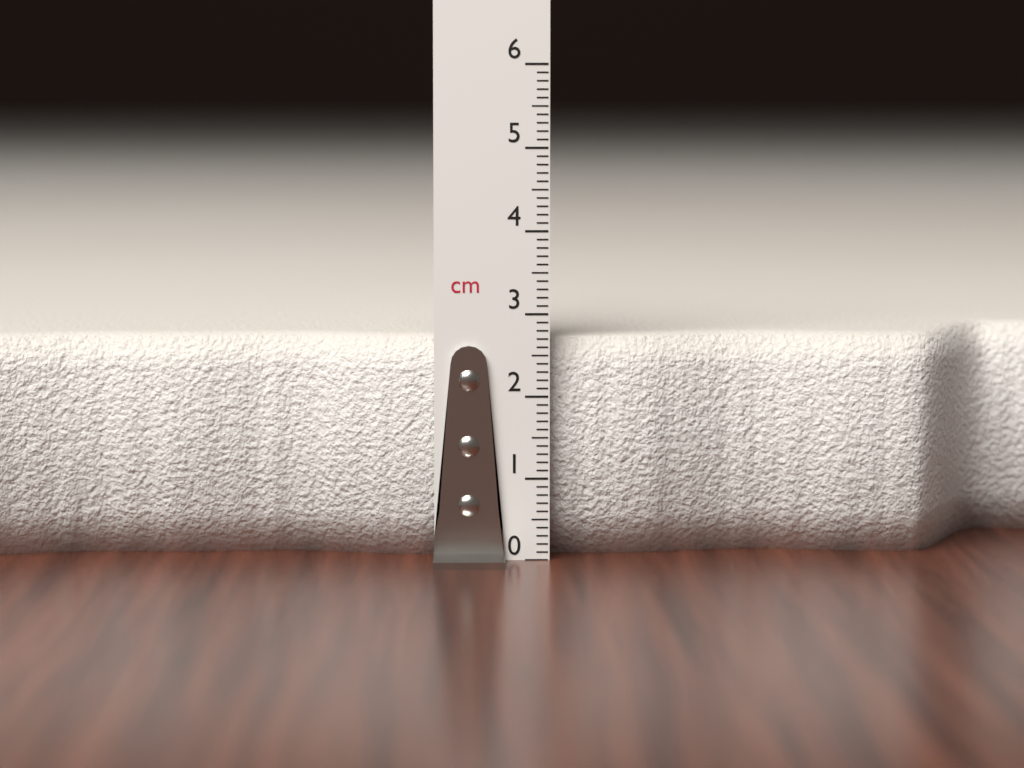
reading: 2.7 cm
